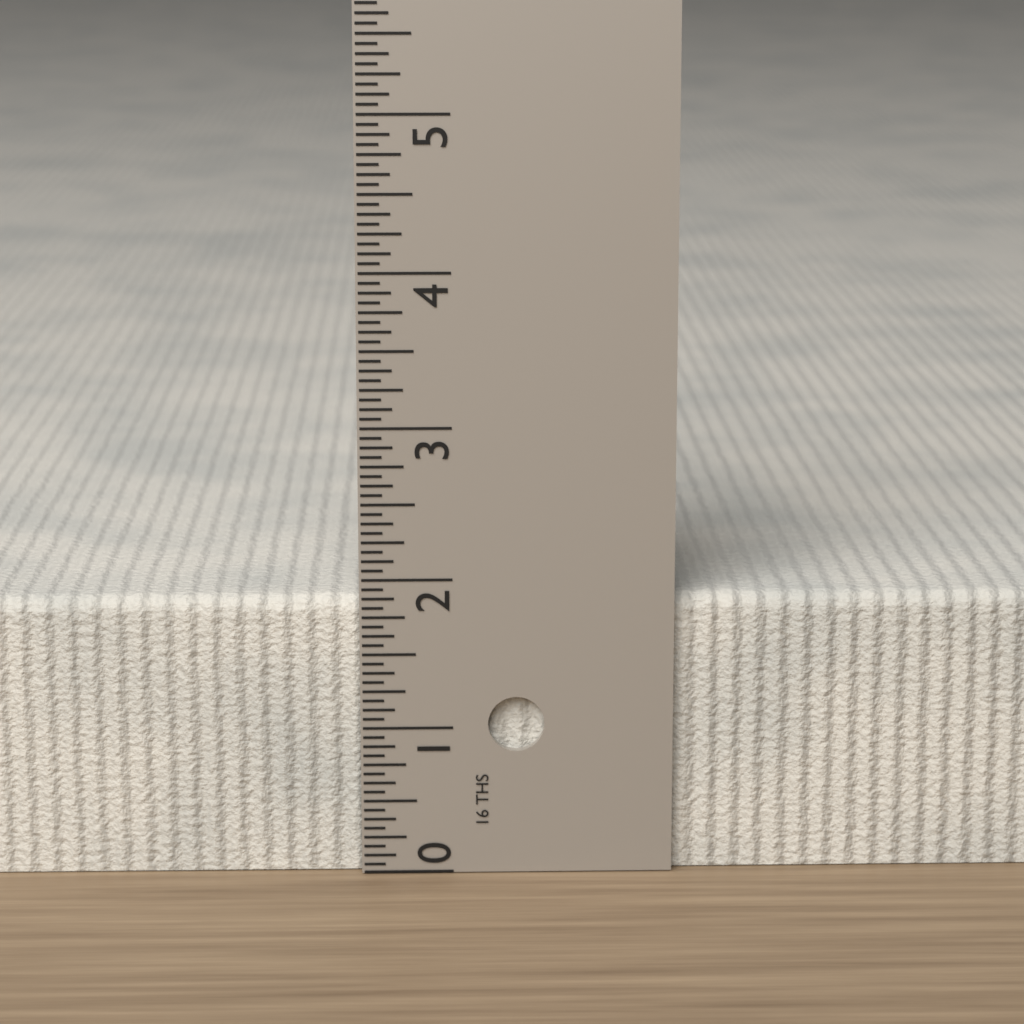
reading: 1.8750 in
